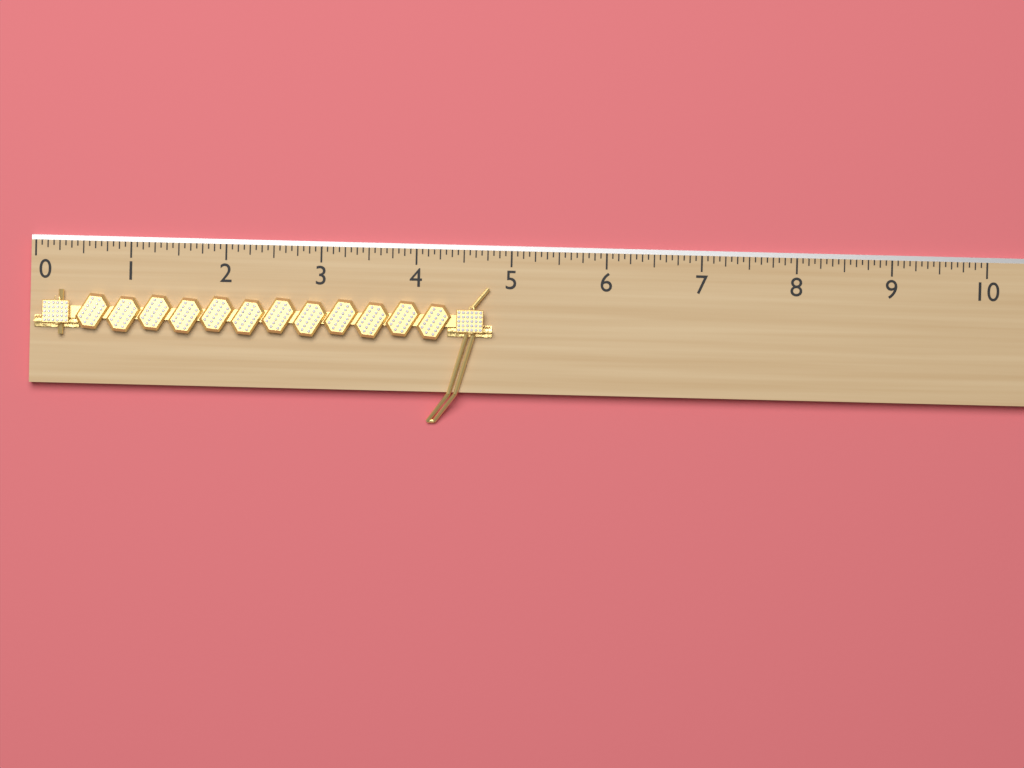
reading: 4.8125 (no unit)
